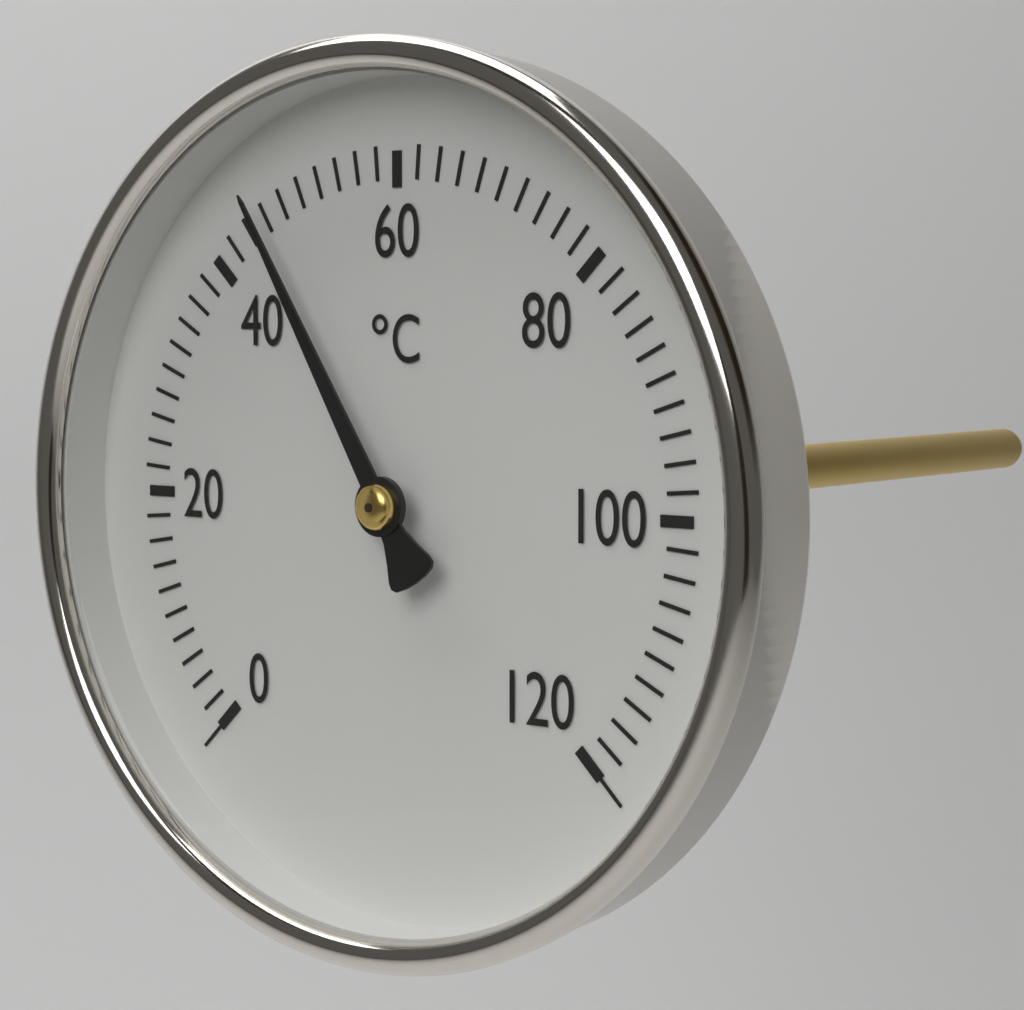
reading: 46 °C
